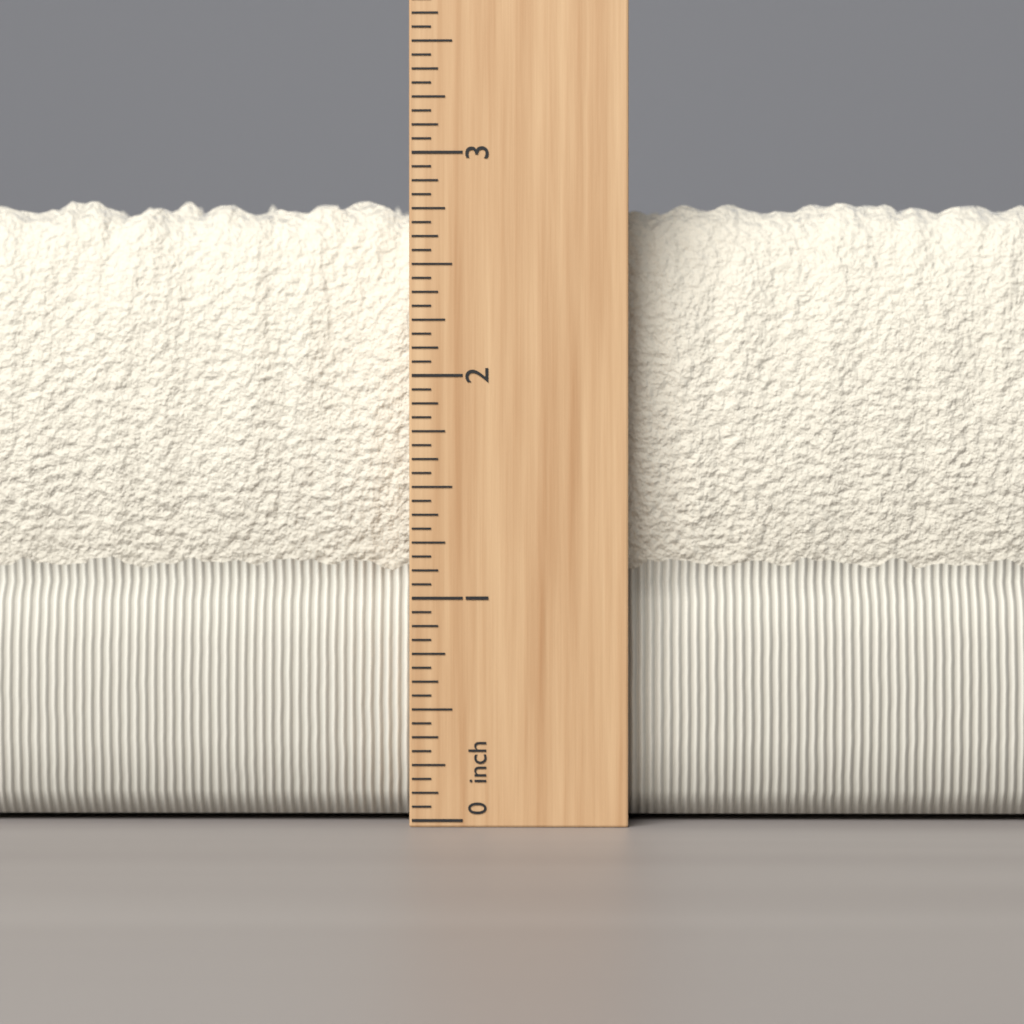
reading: 2.8750 inch
